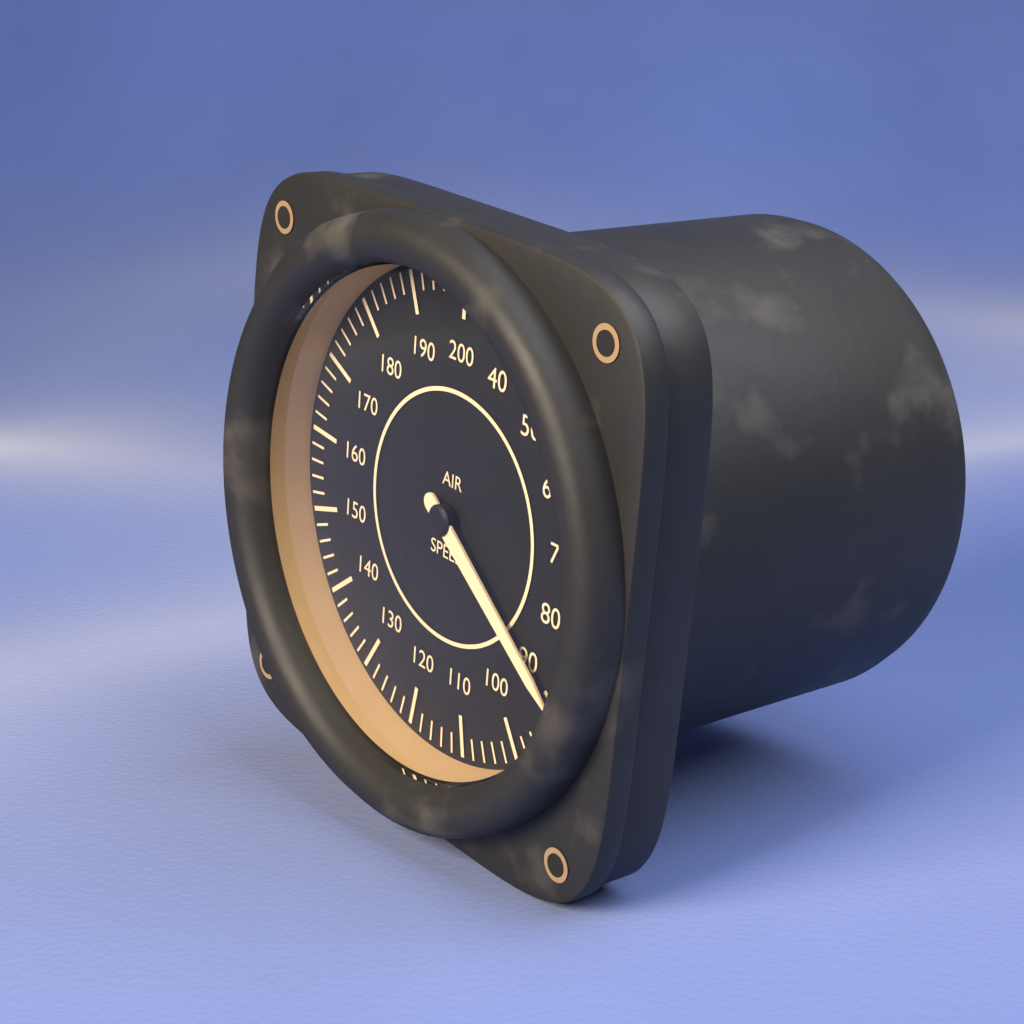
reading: 90 (no unit)
